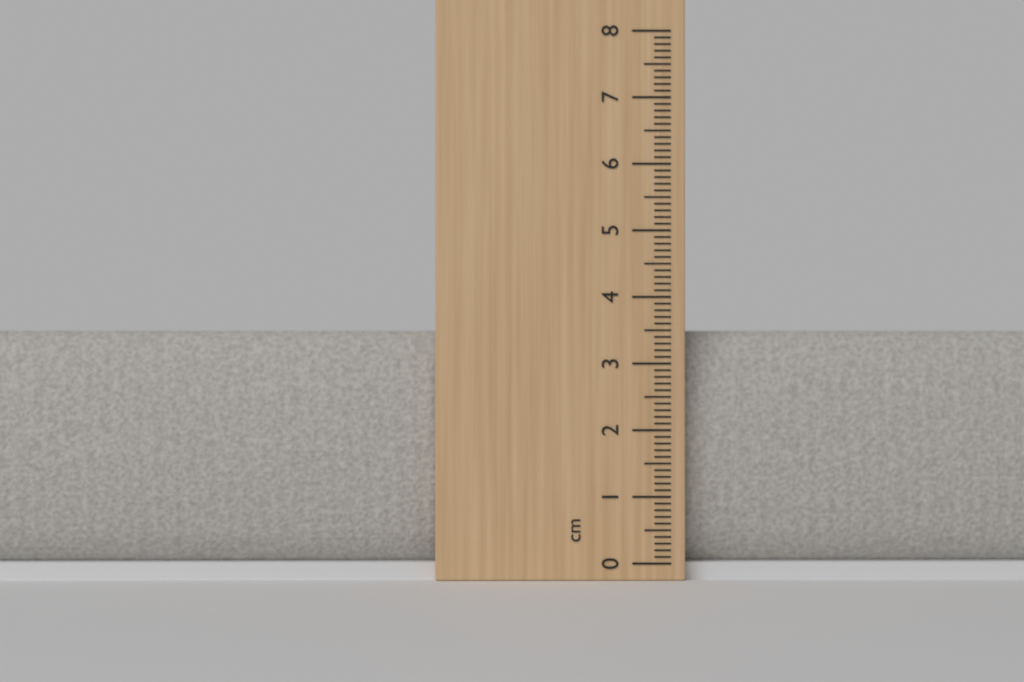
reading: 3.5 cm
